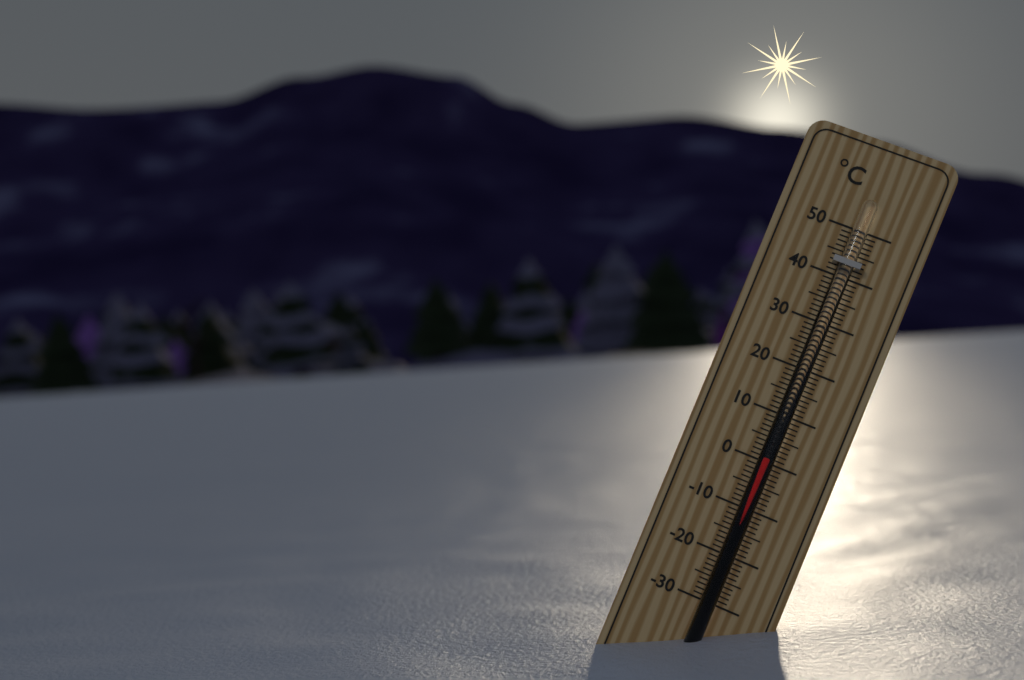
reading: 1 °C
